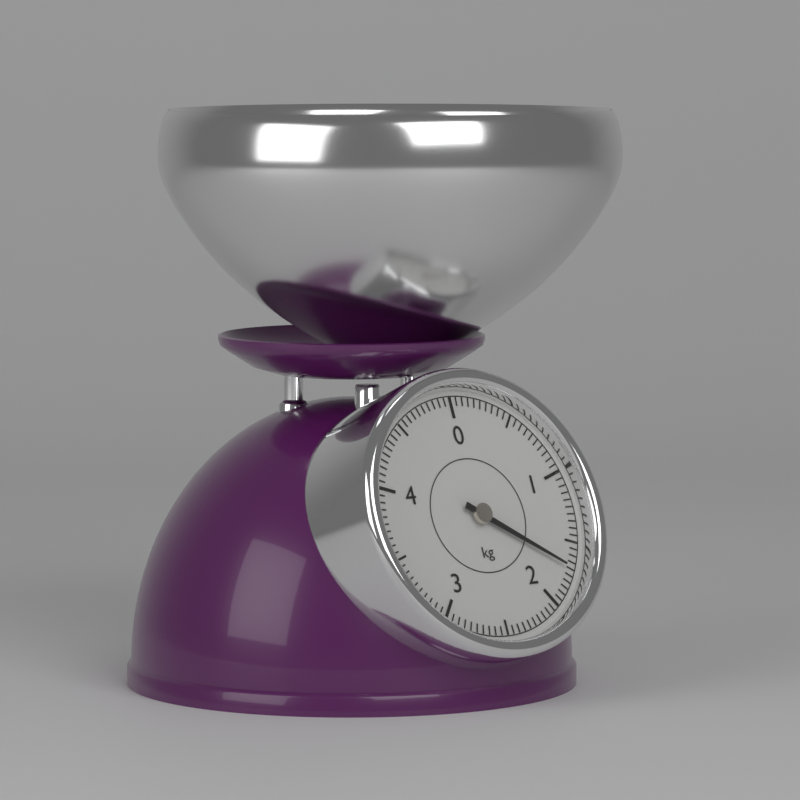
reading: 1.70 kg
